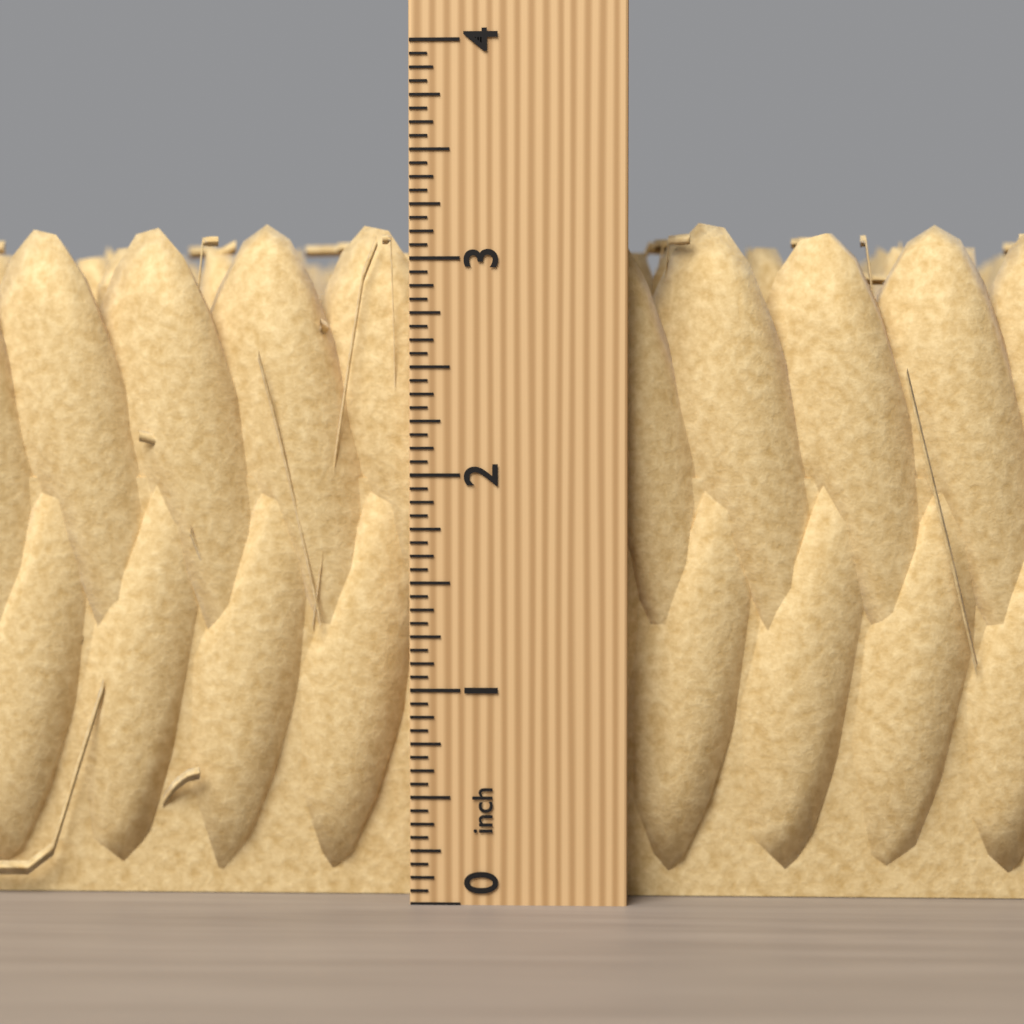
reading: 3.1875 inch
